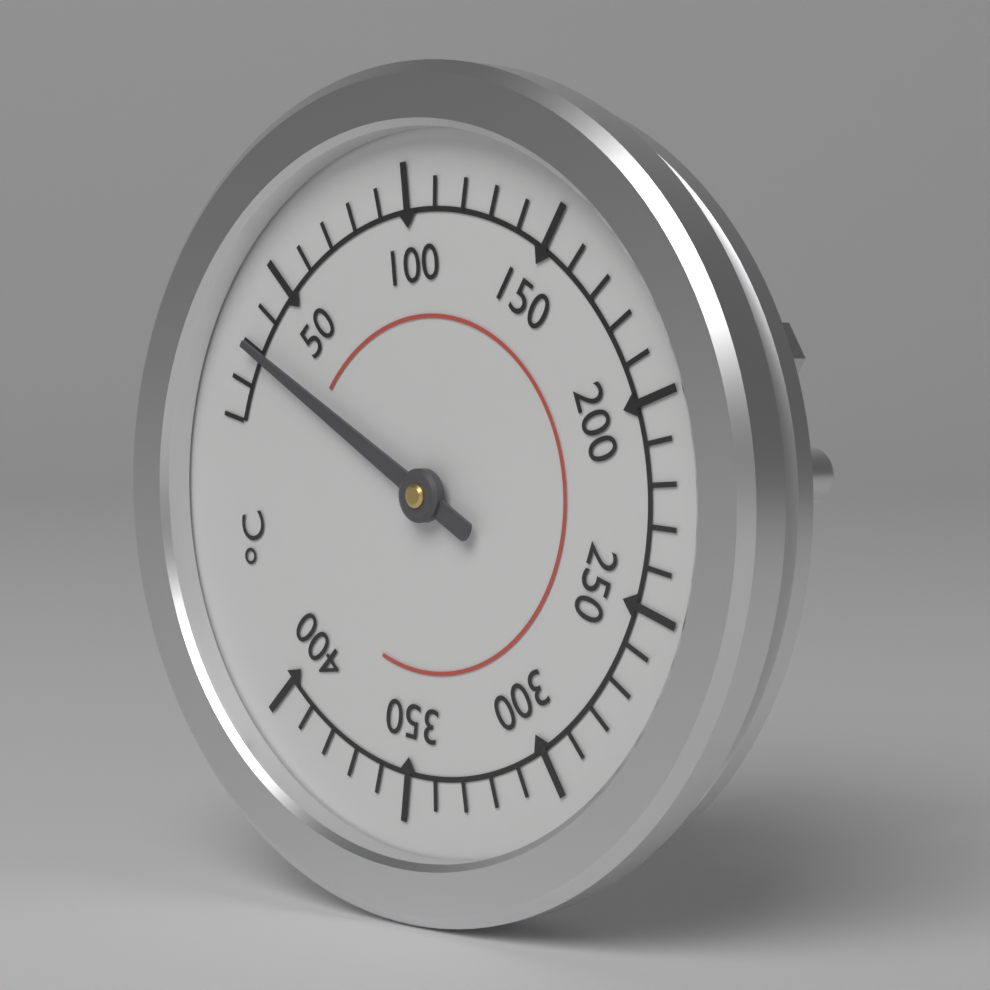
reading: 30 °C
